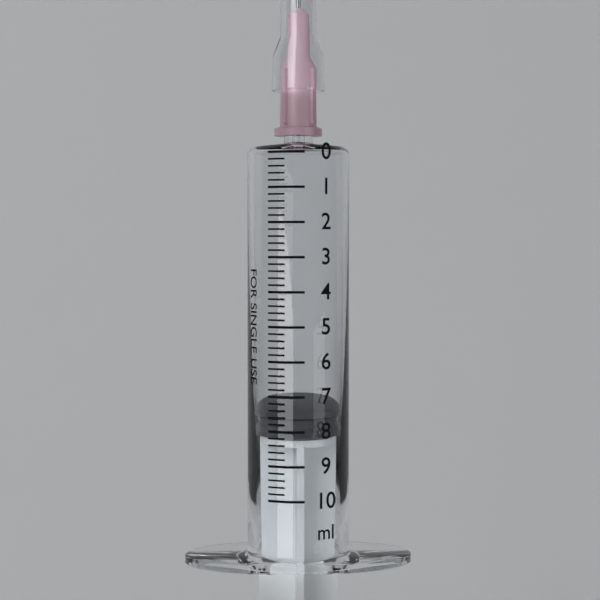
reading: 7.4 ml
